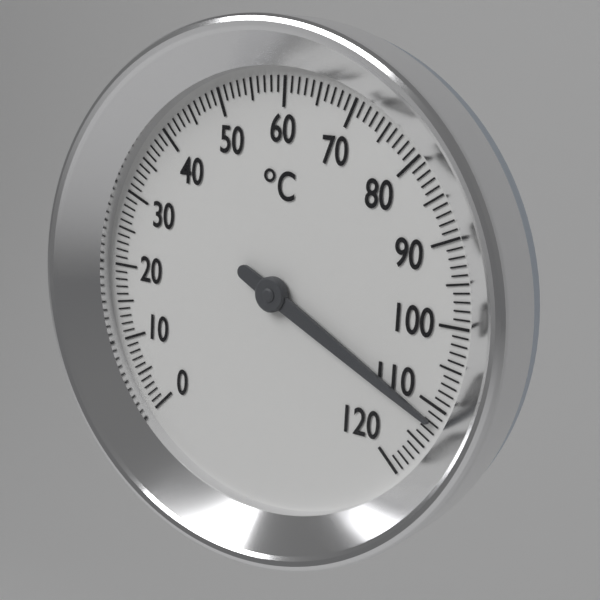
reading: 112 °C
